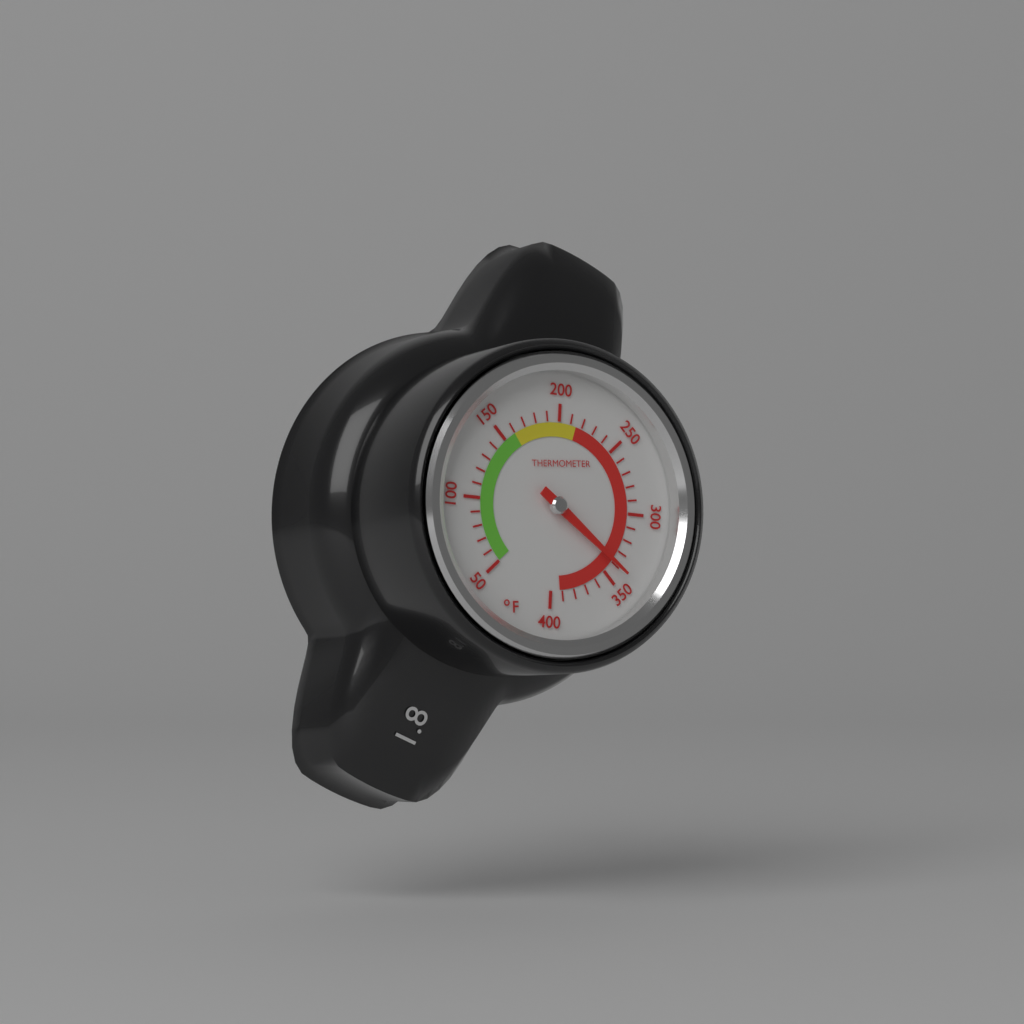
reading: 340 °F
